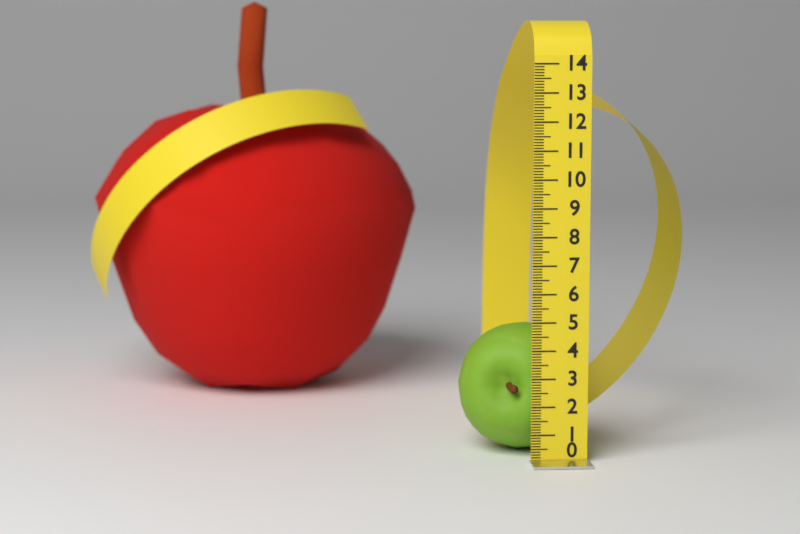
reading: 4.6 (no unit)
